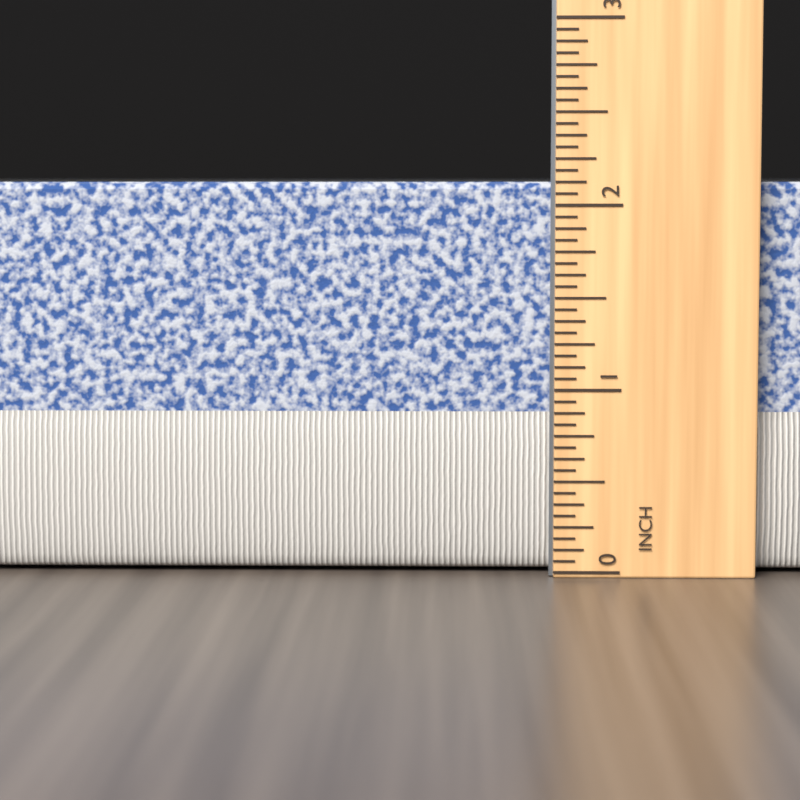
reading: 2.1250 in
